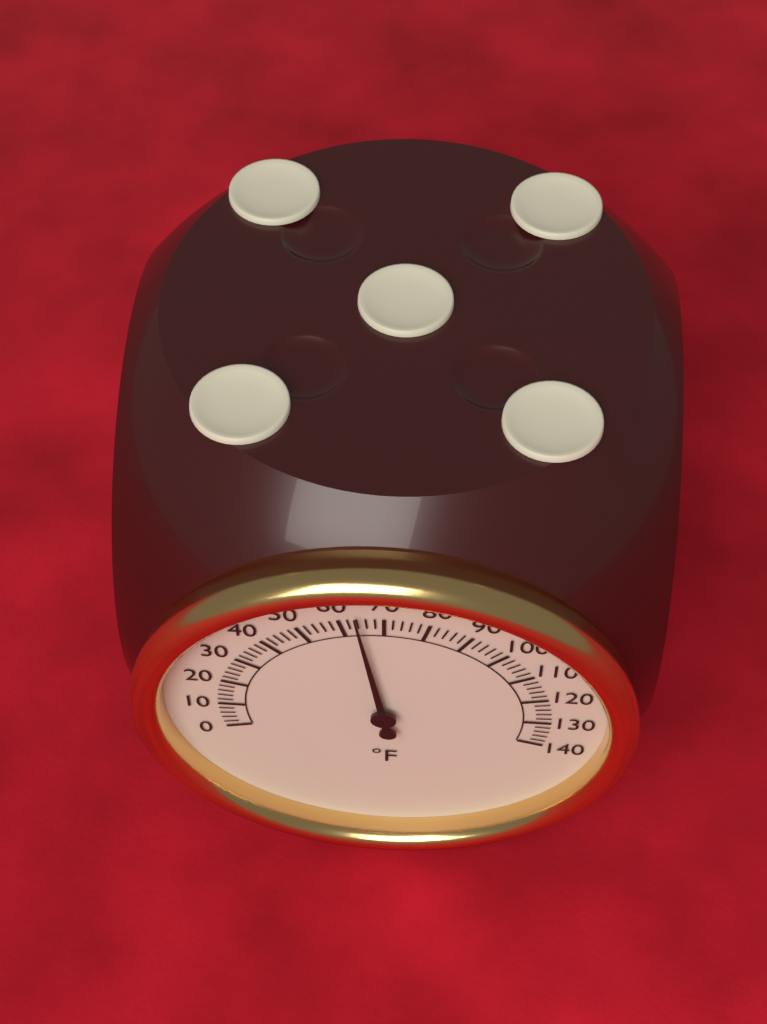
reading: 64 °F
